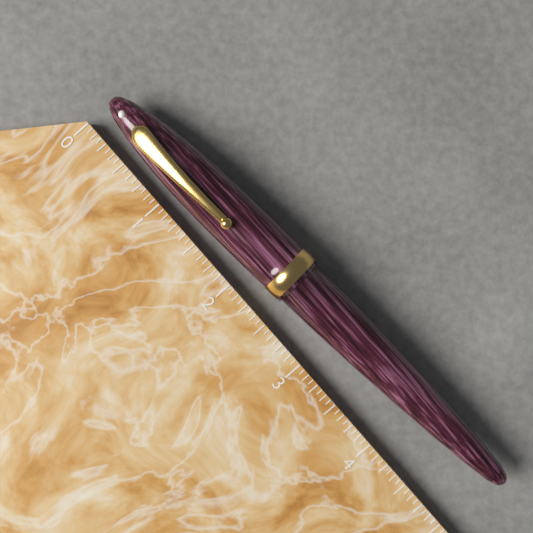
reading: 5.0625 (no unit)
